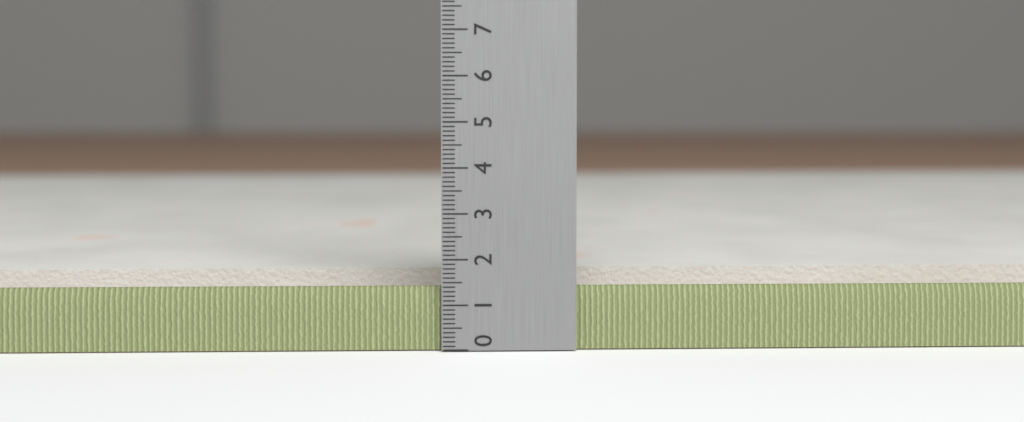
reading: 1.5 (no unit)
